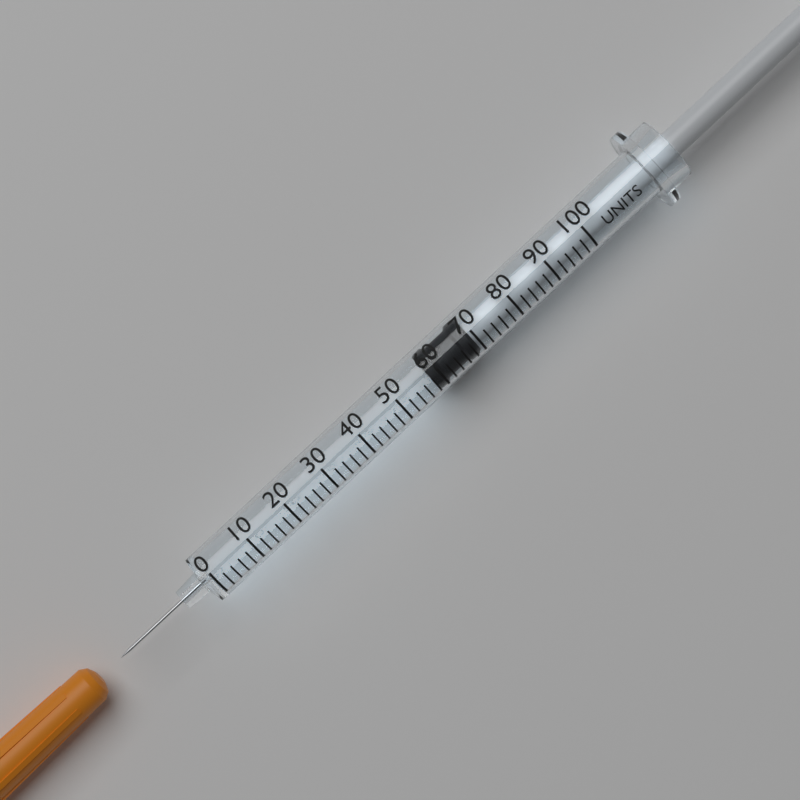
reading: 58 units
